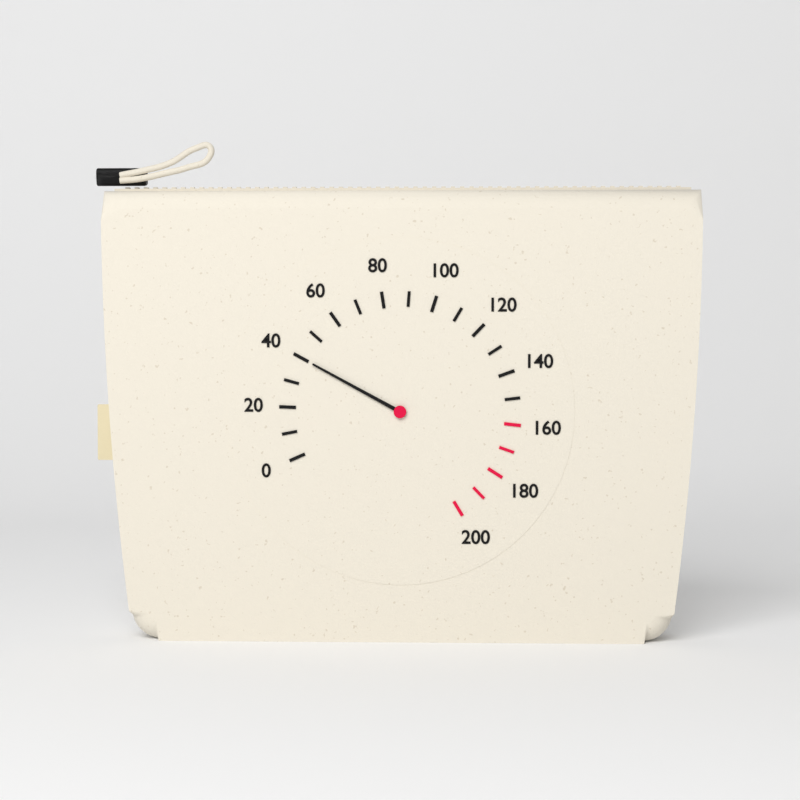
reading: 40 (no unit)
